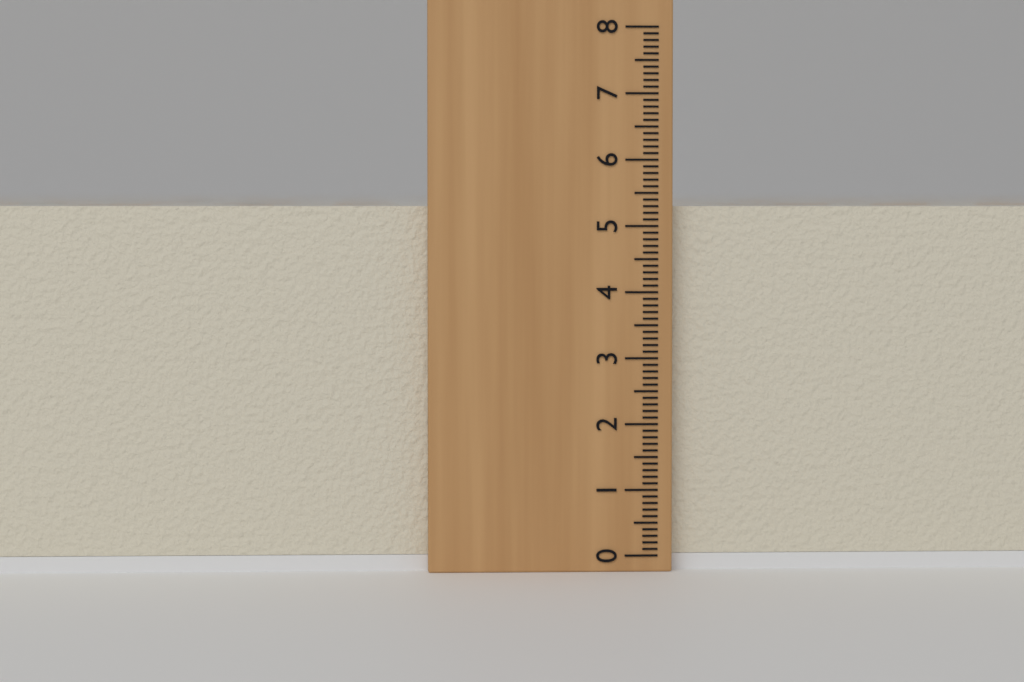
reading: 5.3 (no unit)
